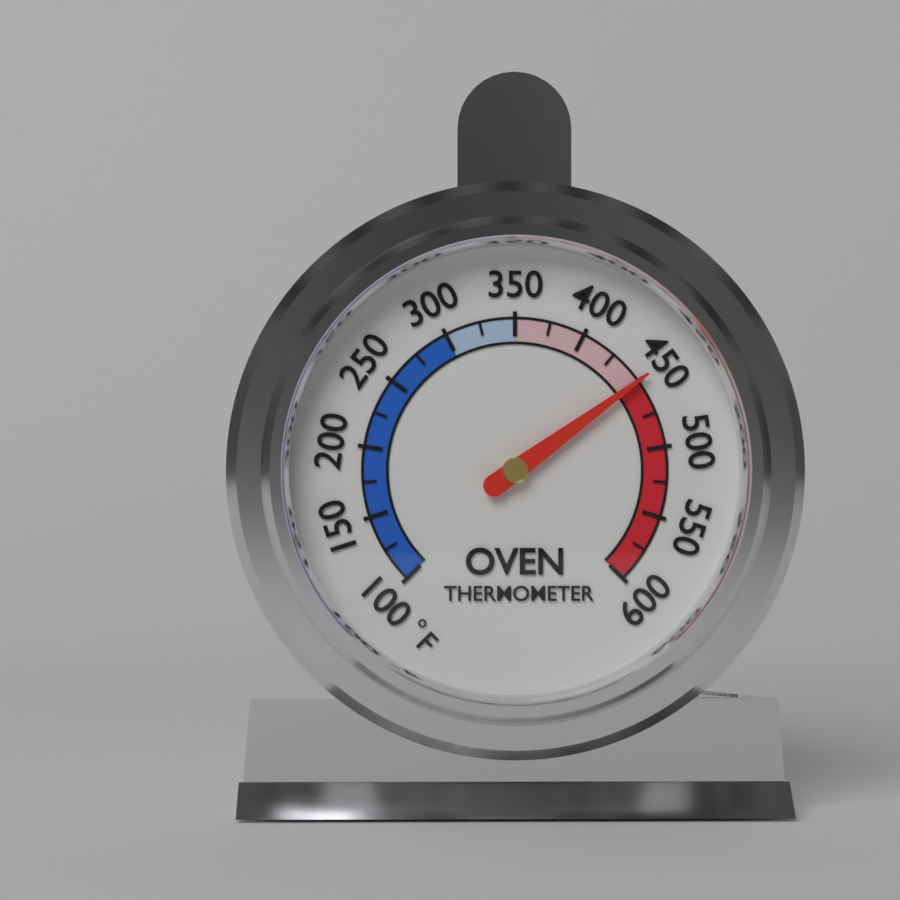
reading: 450 °F
